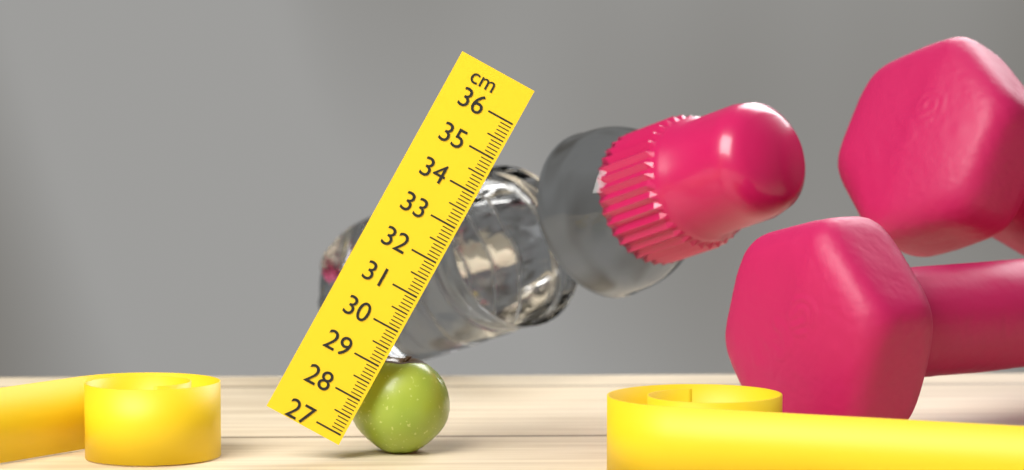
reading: 29.5 cm
